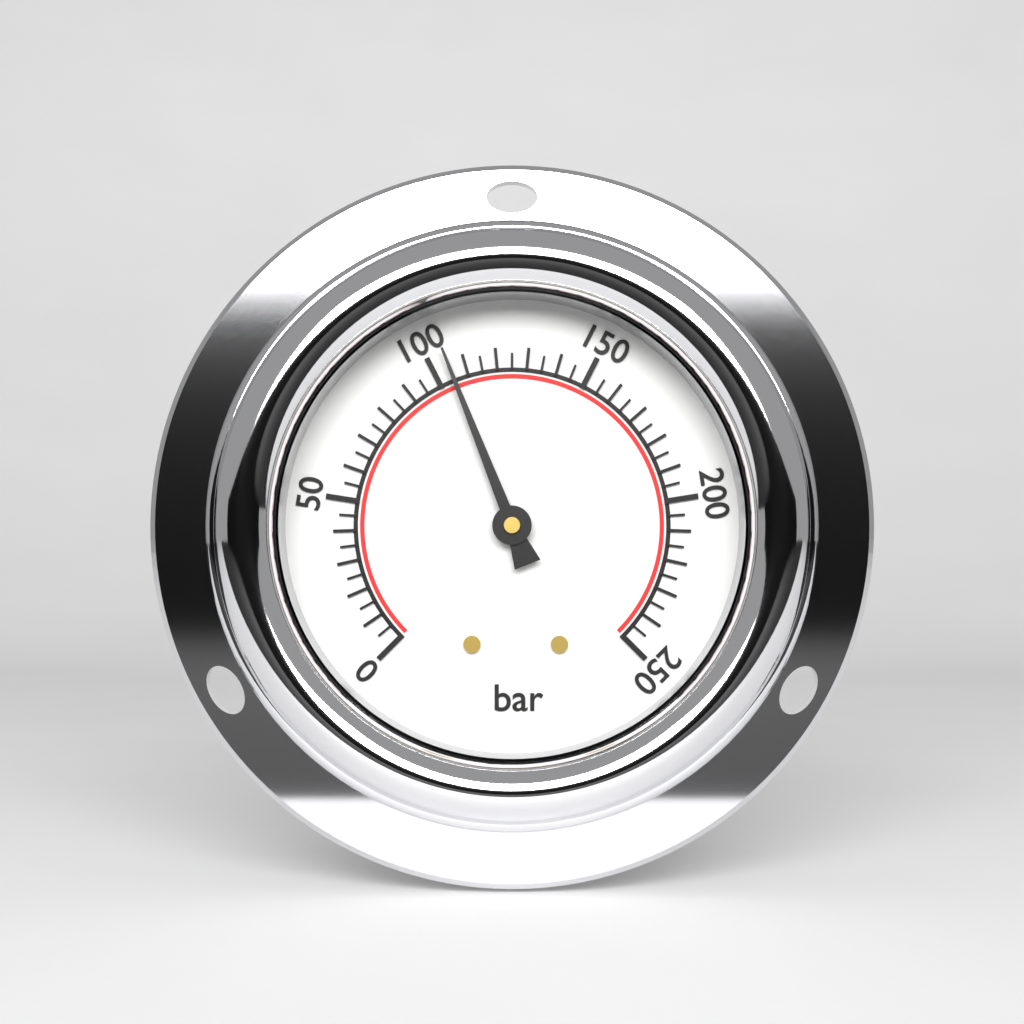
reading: 105 bar
